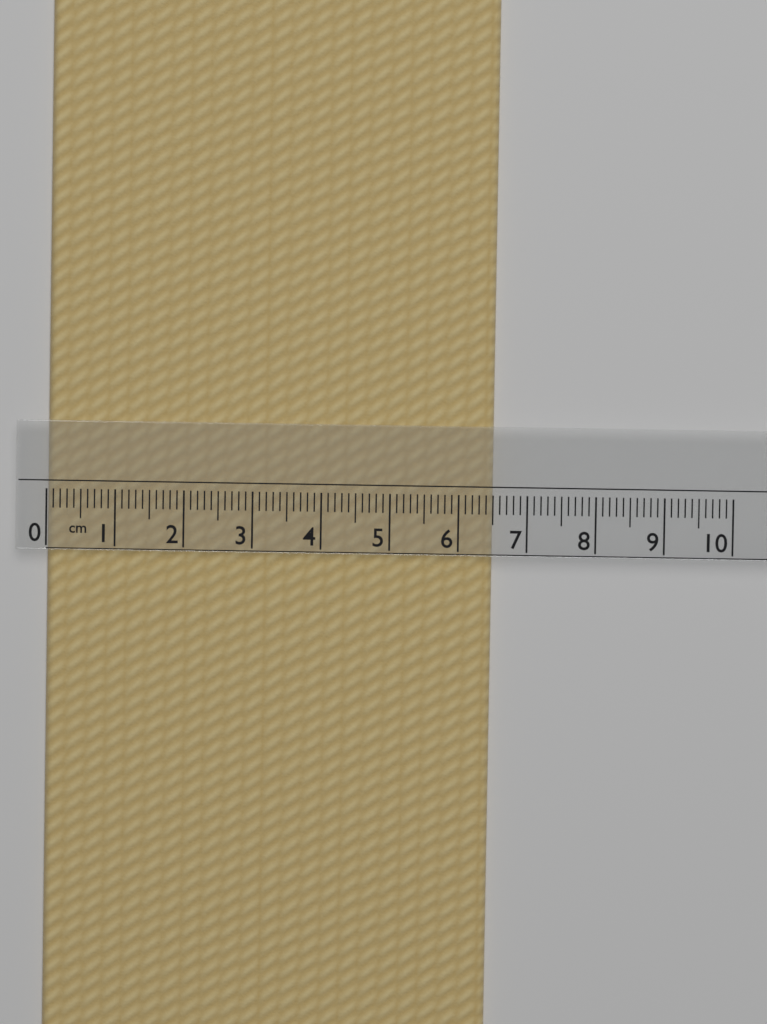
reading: 6.5 cm
